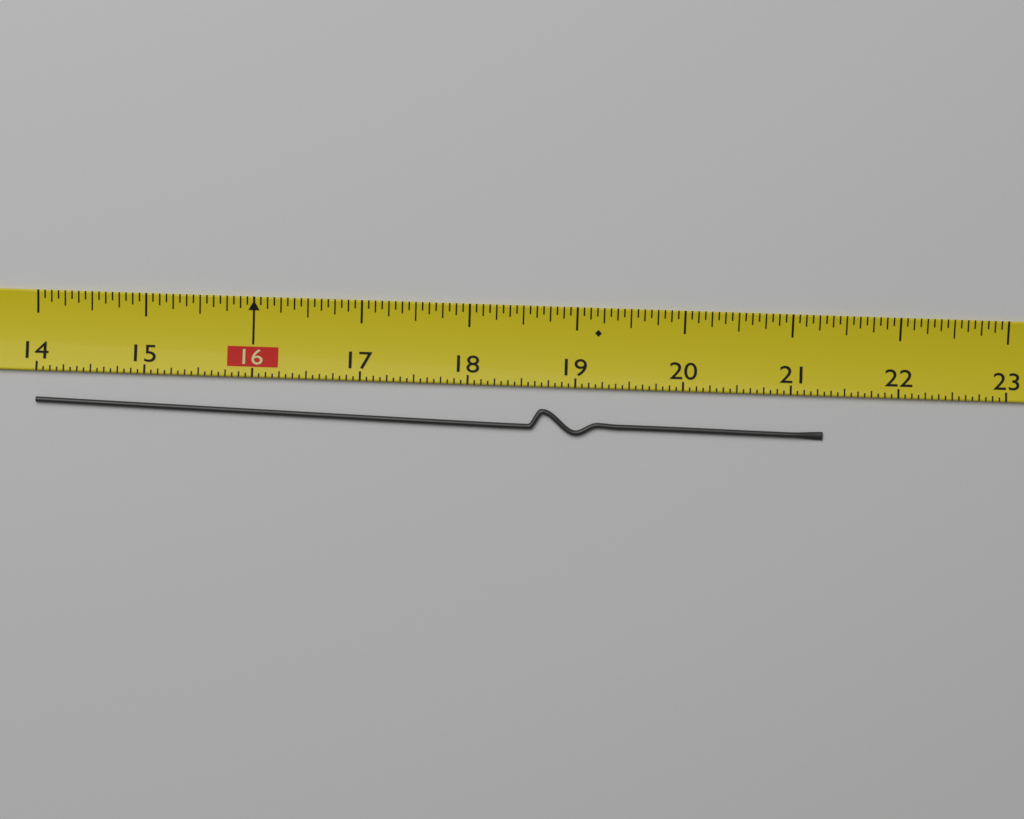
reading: 21.3125 (no unit)
